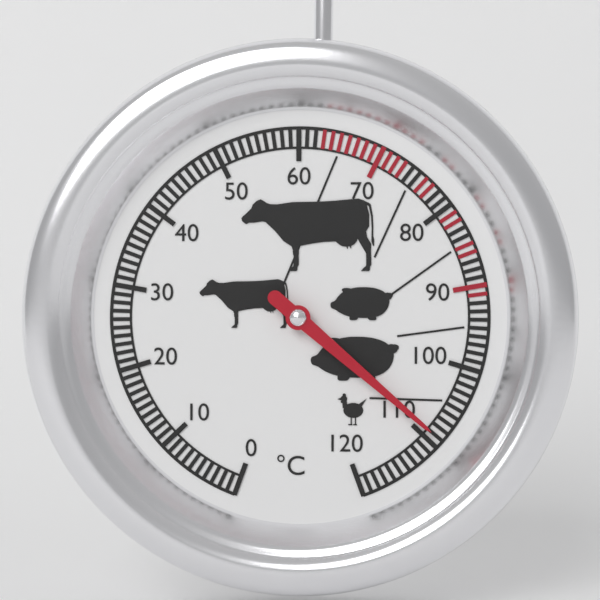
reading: 109 °C
